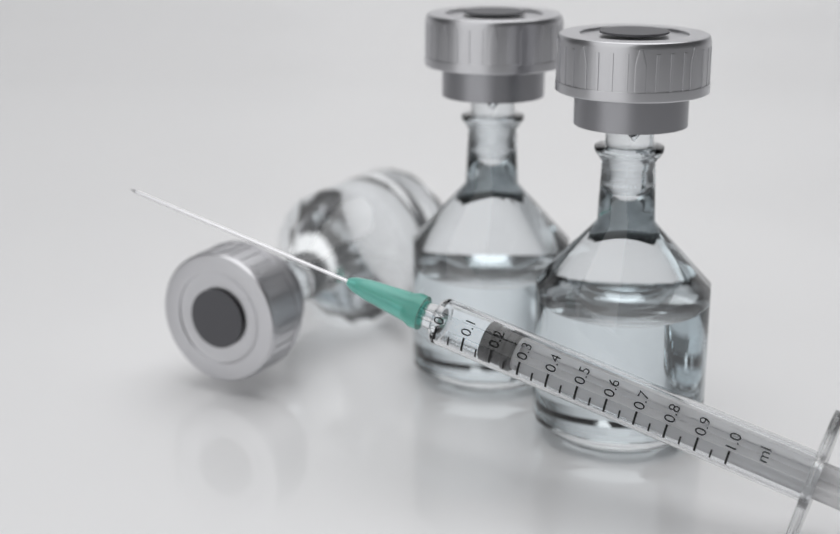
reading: 0.15 ml
